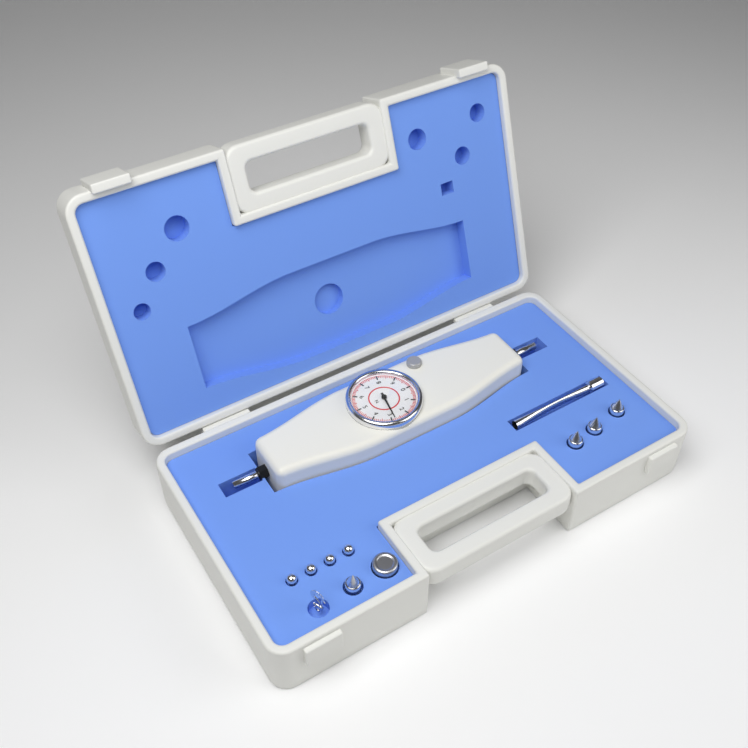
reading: 2.8 N
